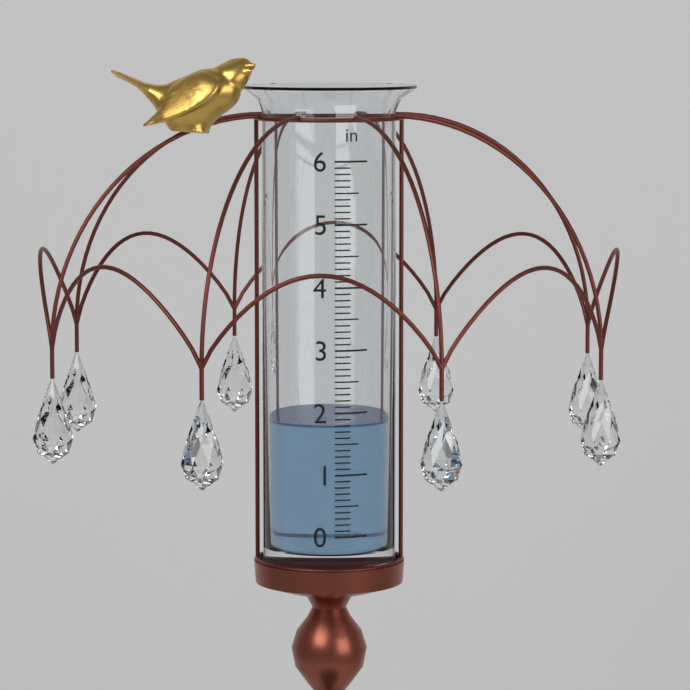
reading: 1.8 in
